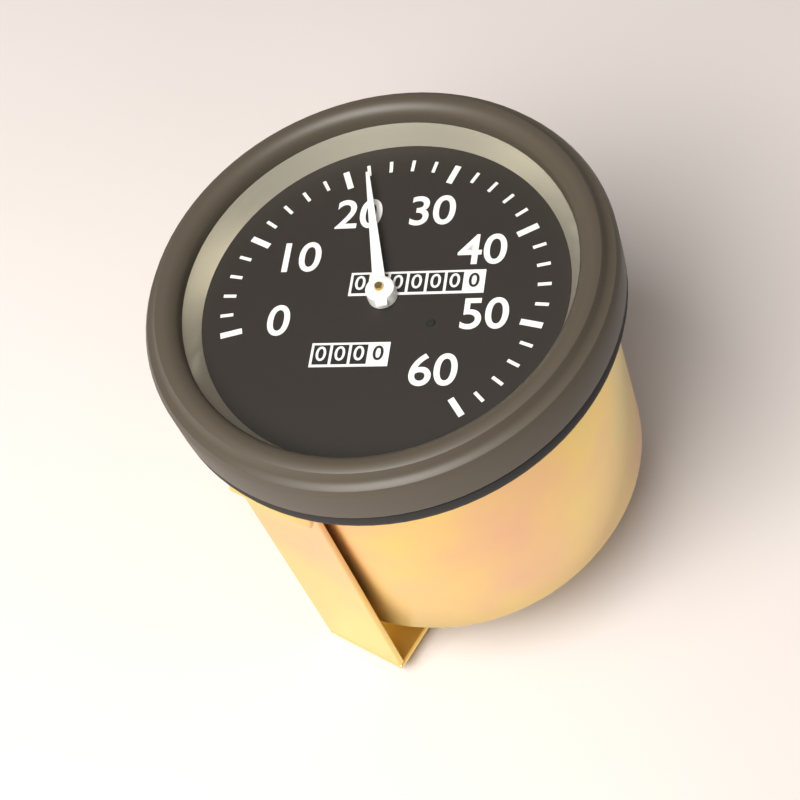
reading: 22 (no unit)
